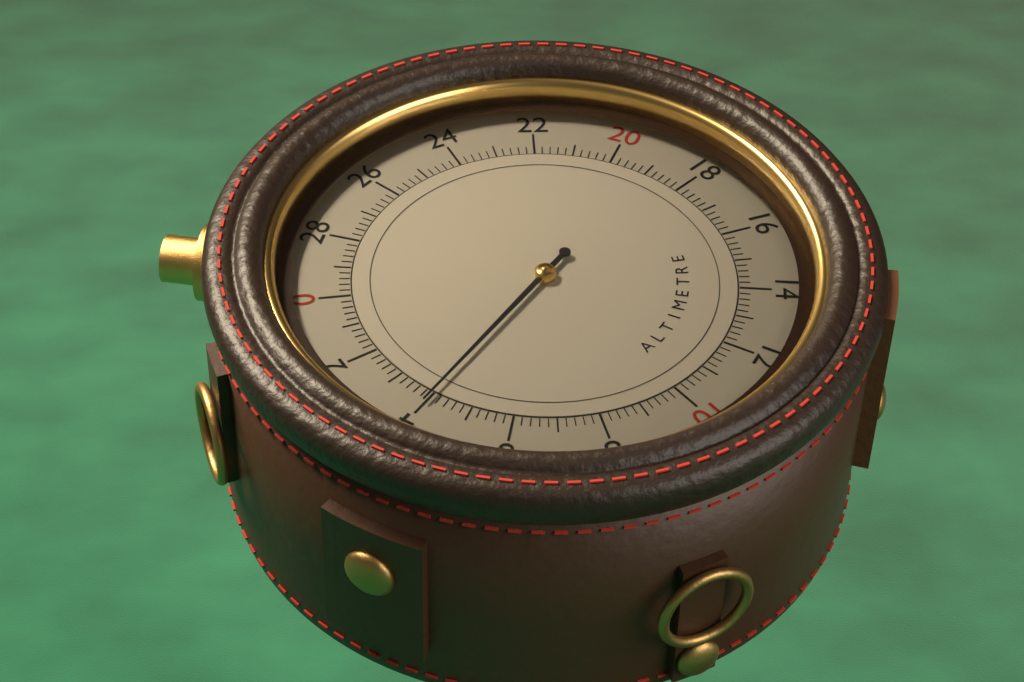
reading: 4.0 (no unit)
